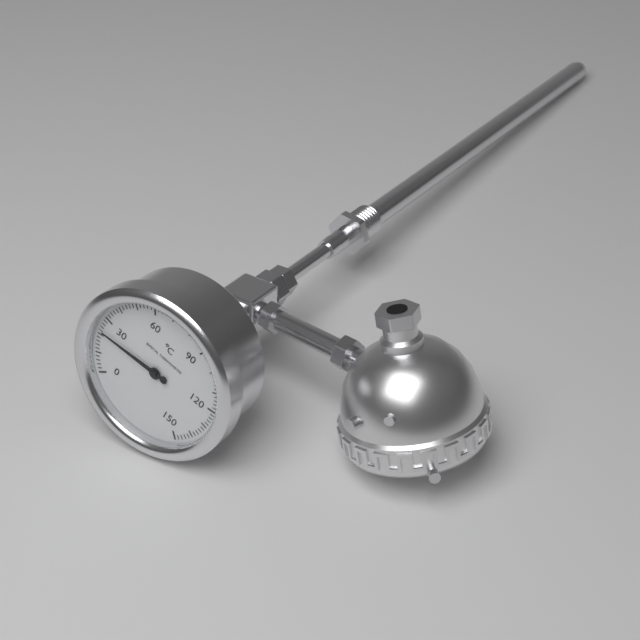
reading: 22 °C
